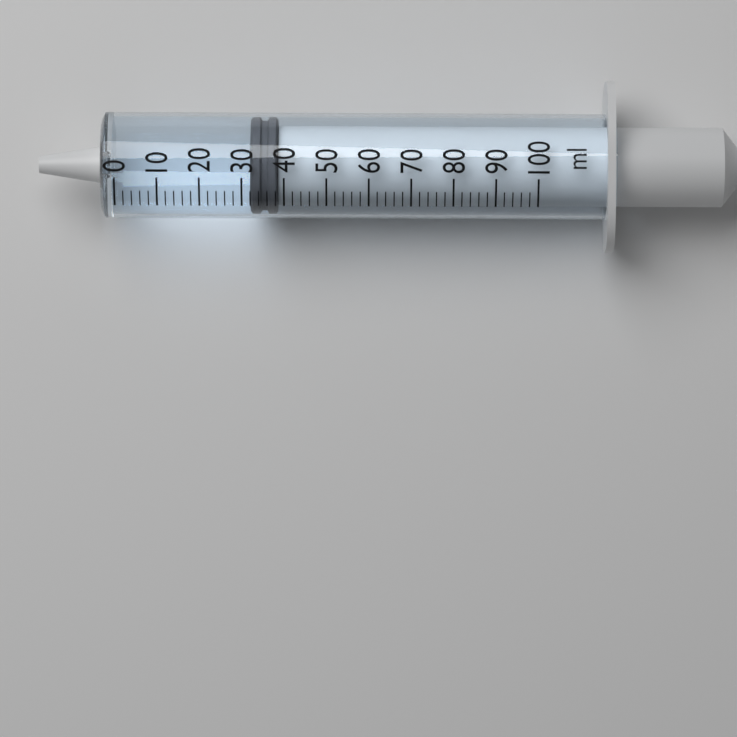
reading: 32 ml
